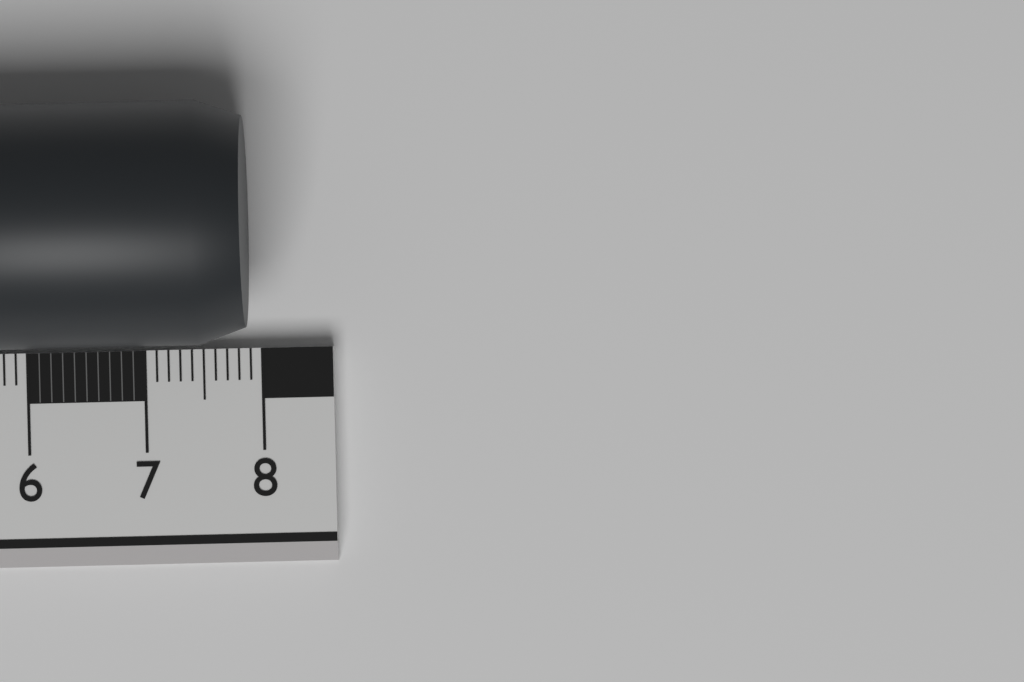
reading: 7.9 cm
